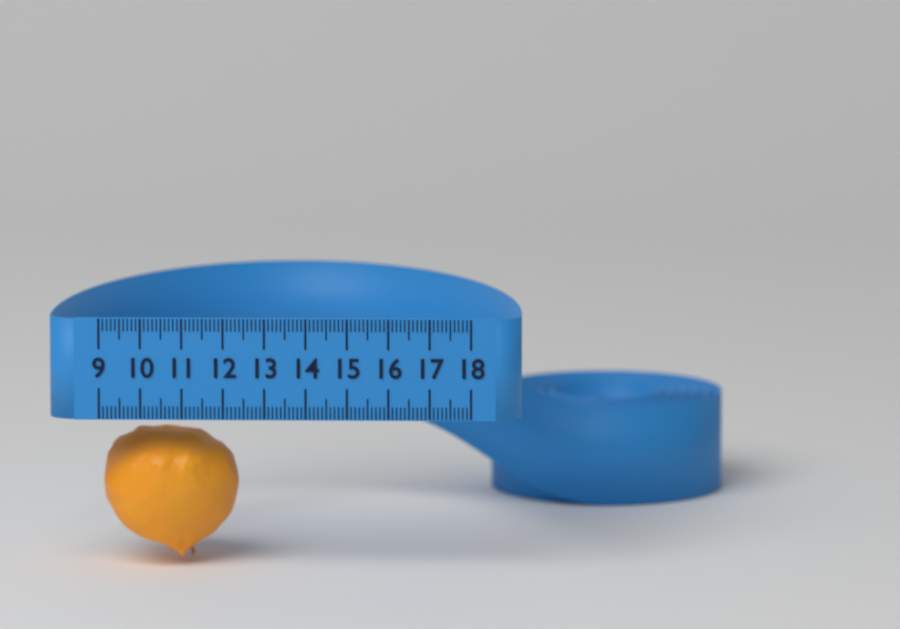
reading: 12.3 (no unit)
